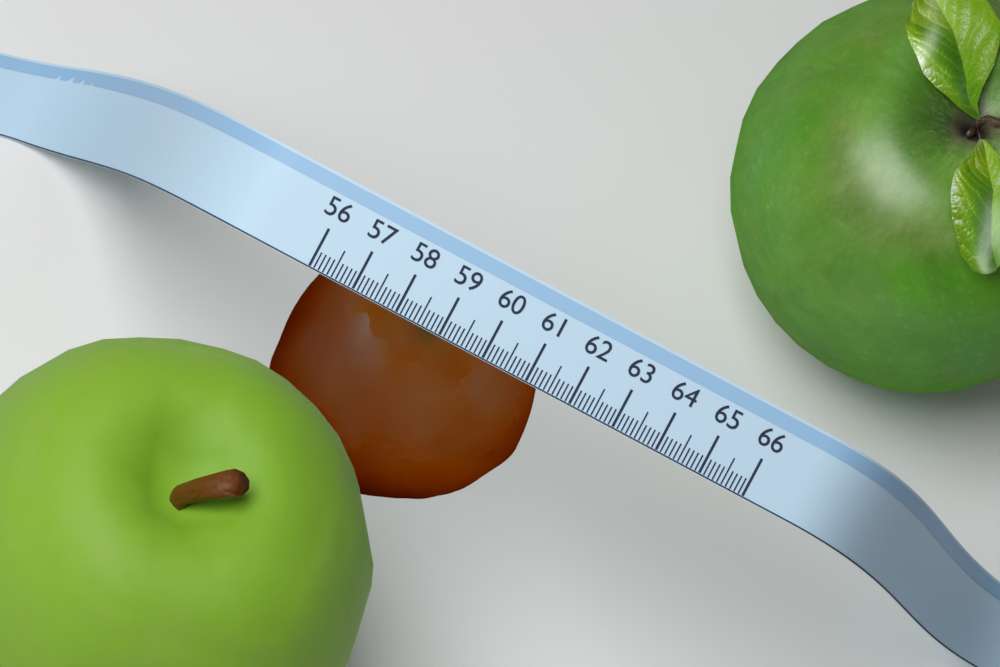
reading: 61.5 (no unit)
